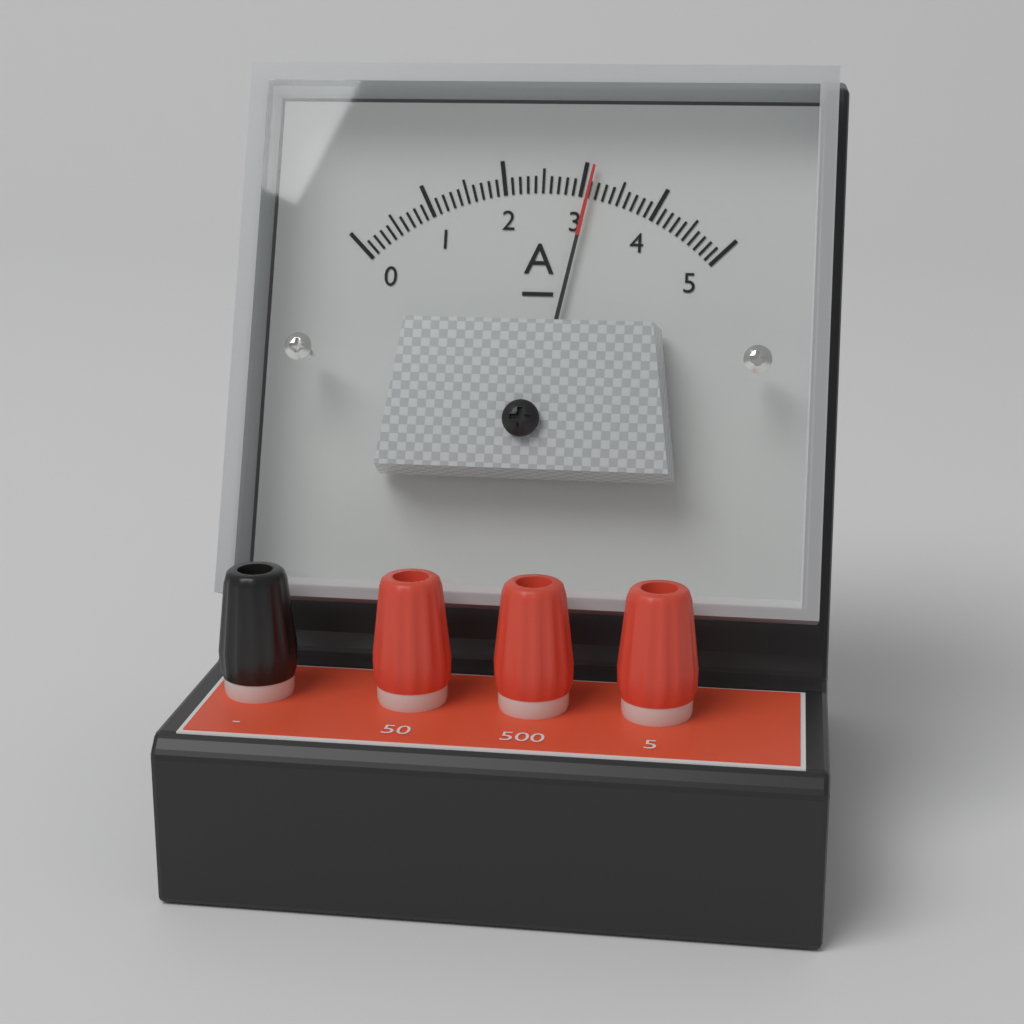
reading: 3.1 A
